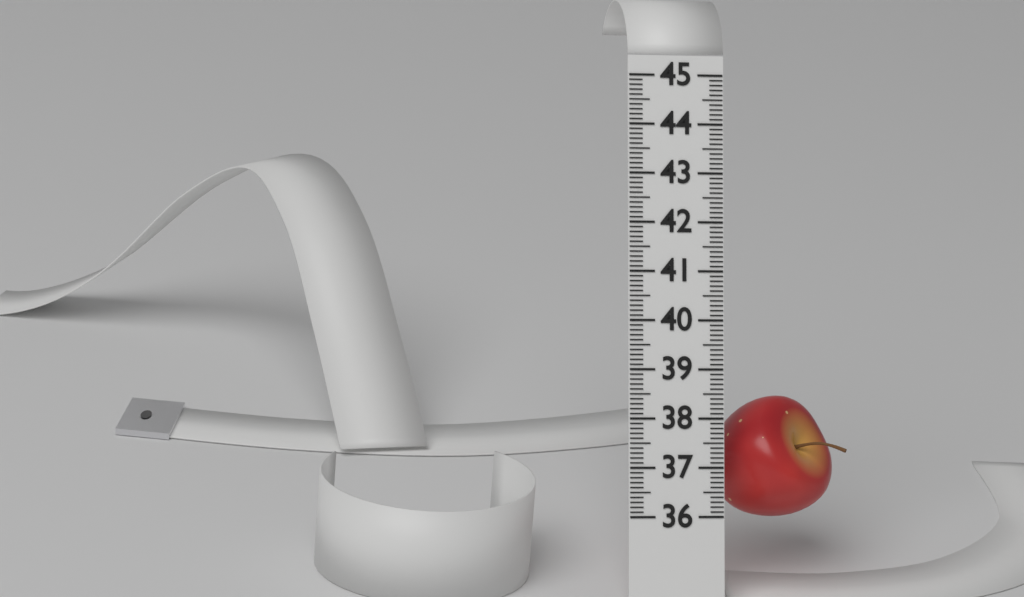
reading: 38.5 (no unit)
